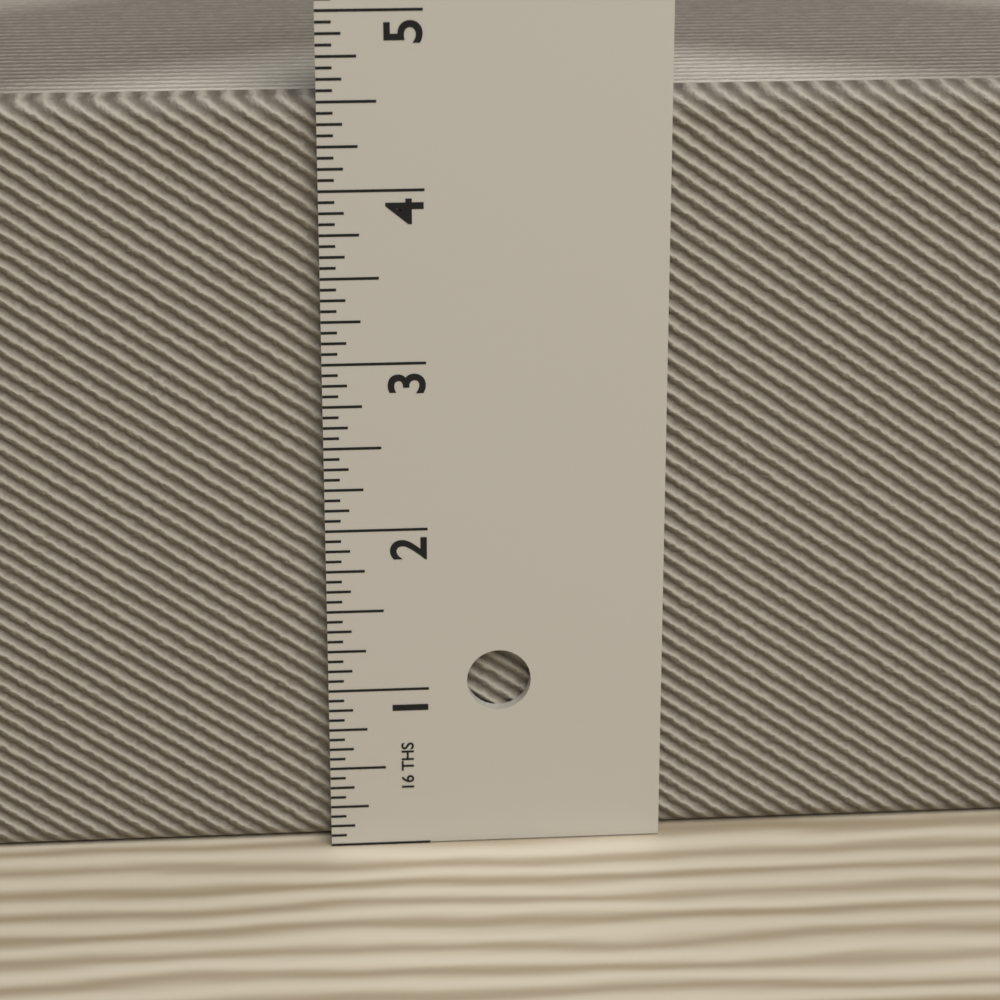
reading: 4.5000 in
